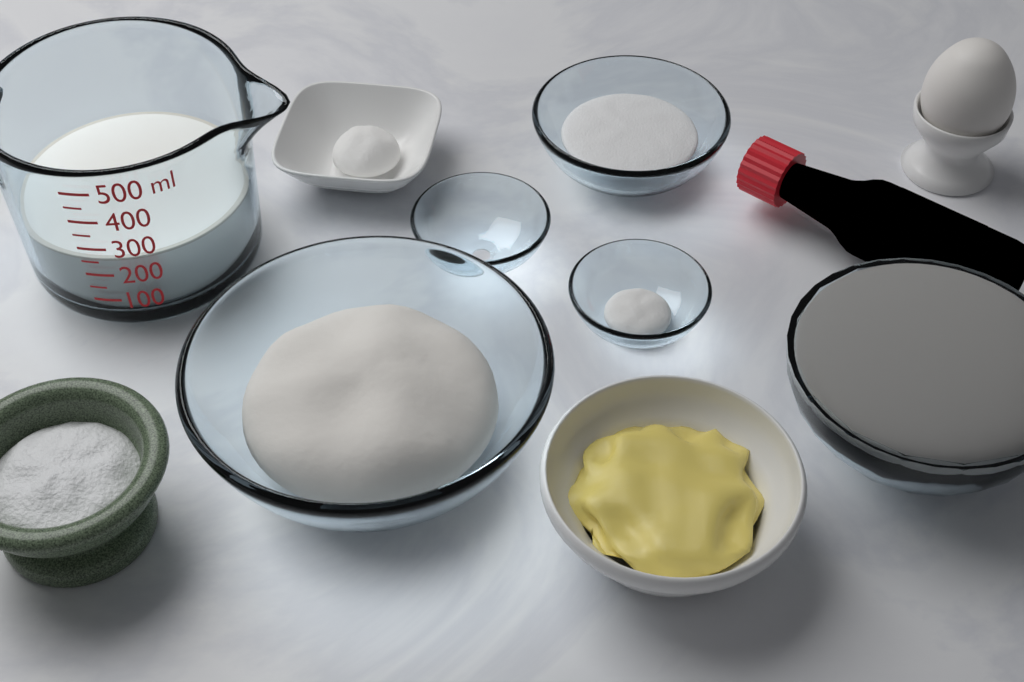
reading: 250 ml
